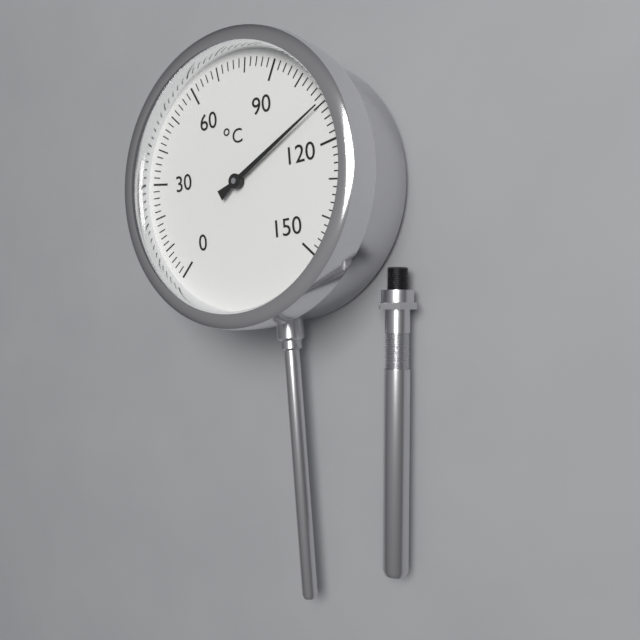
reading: 110 °C
